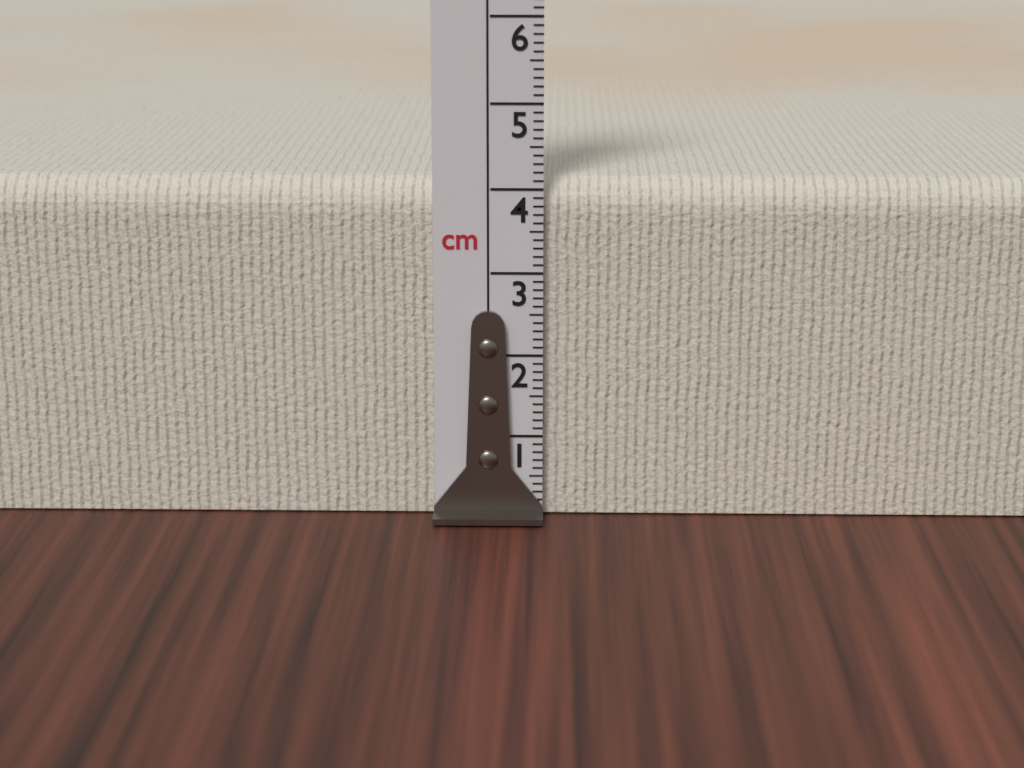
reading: 4.1 cm
